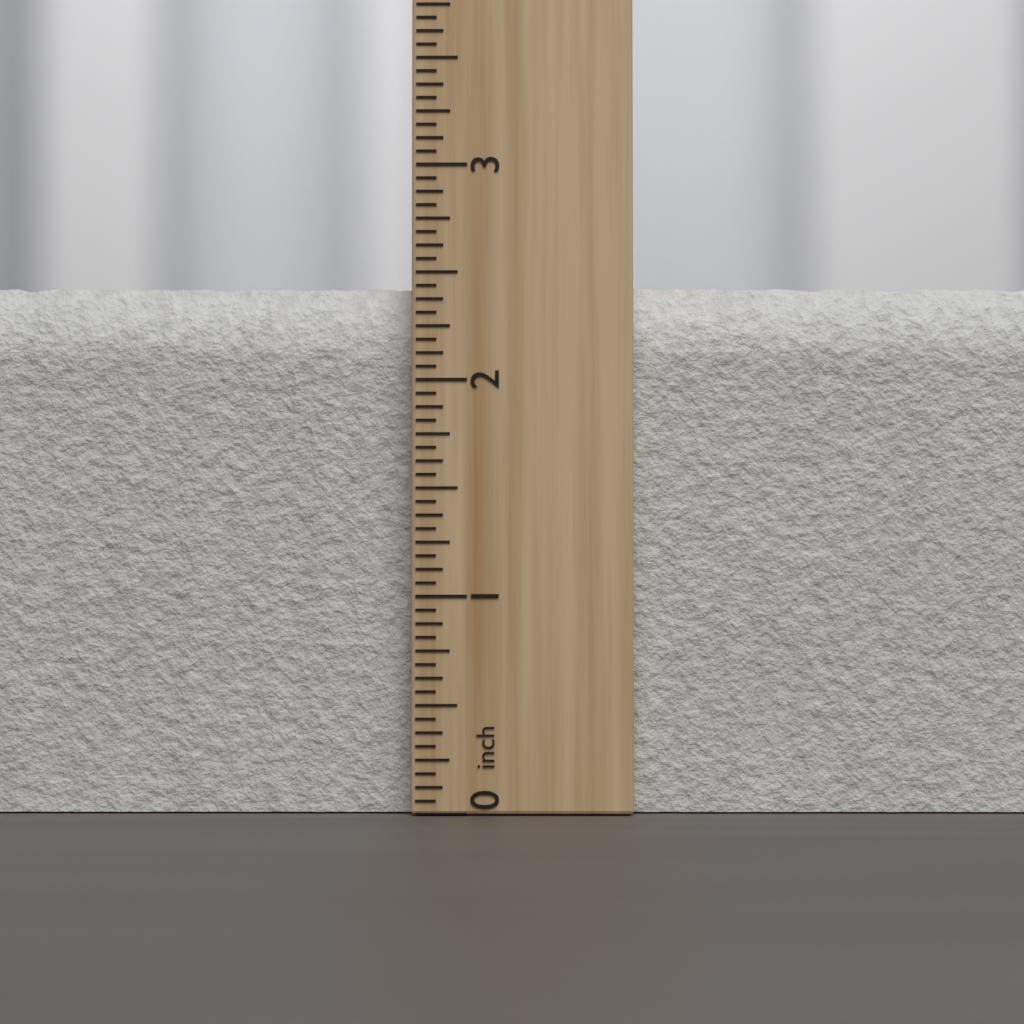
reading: 2.4375 inch
